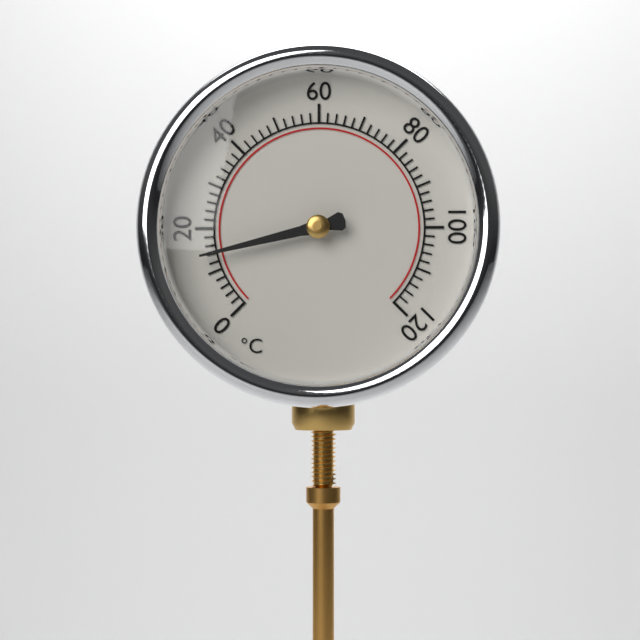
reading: 14 °C
